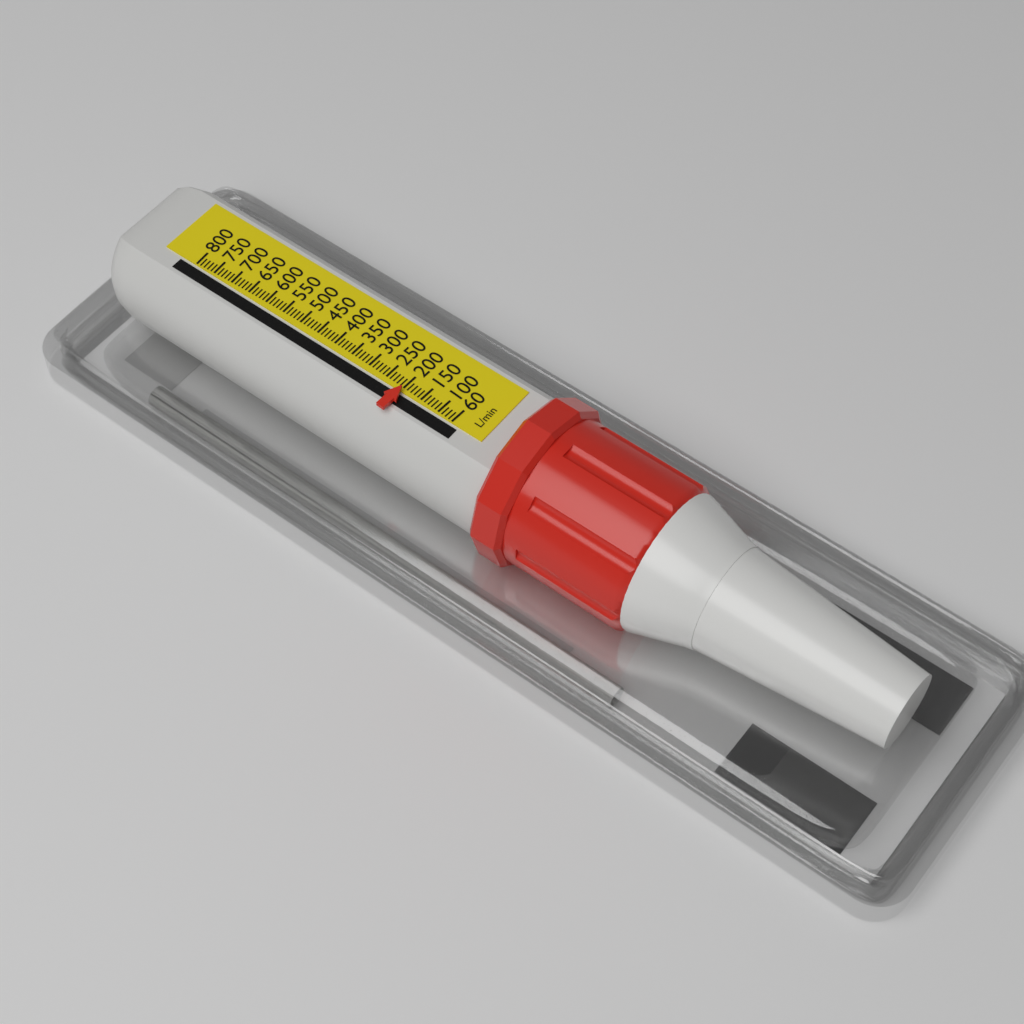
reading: 200 L/min
